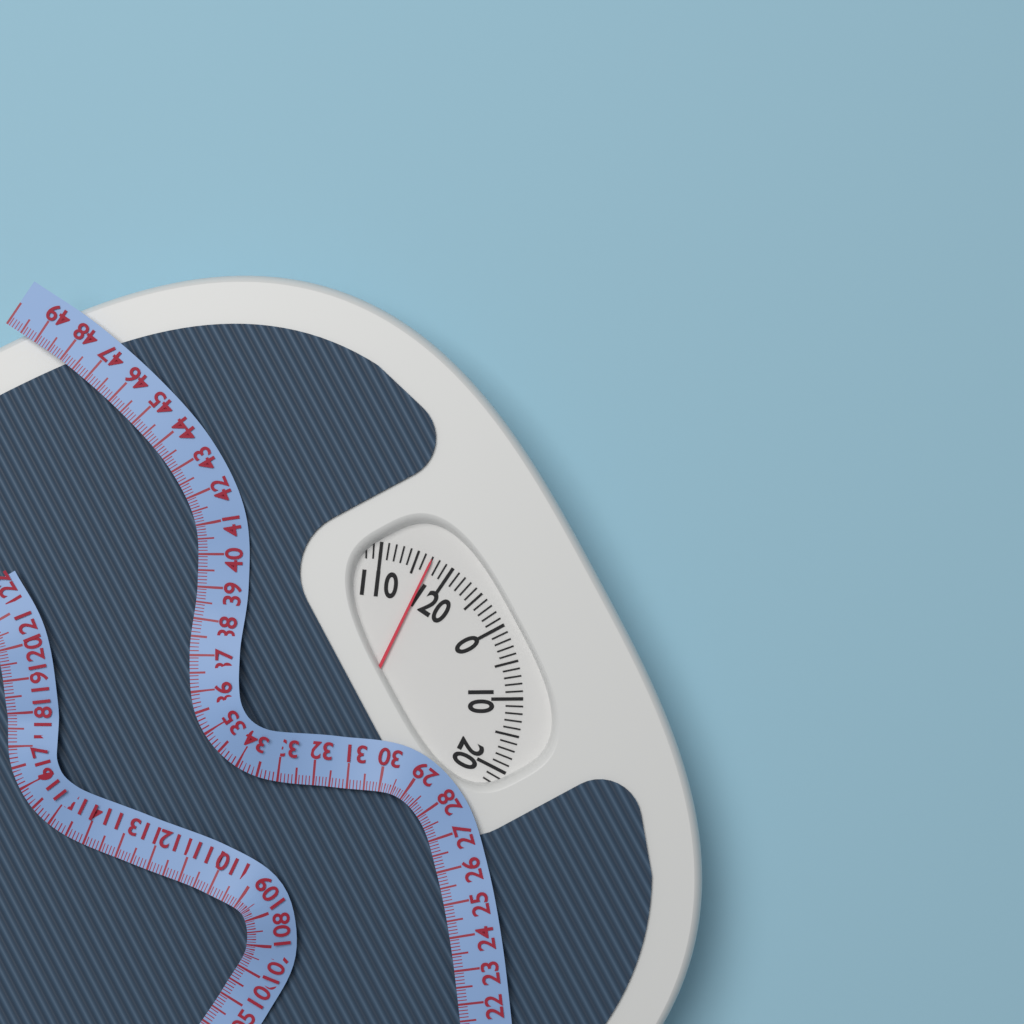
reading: 117 (no unit)
